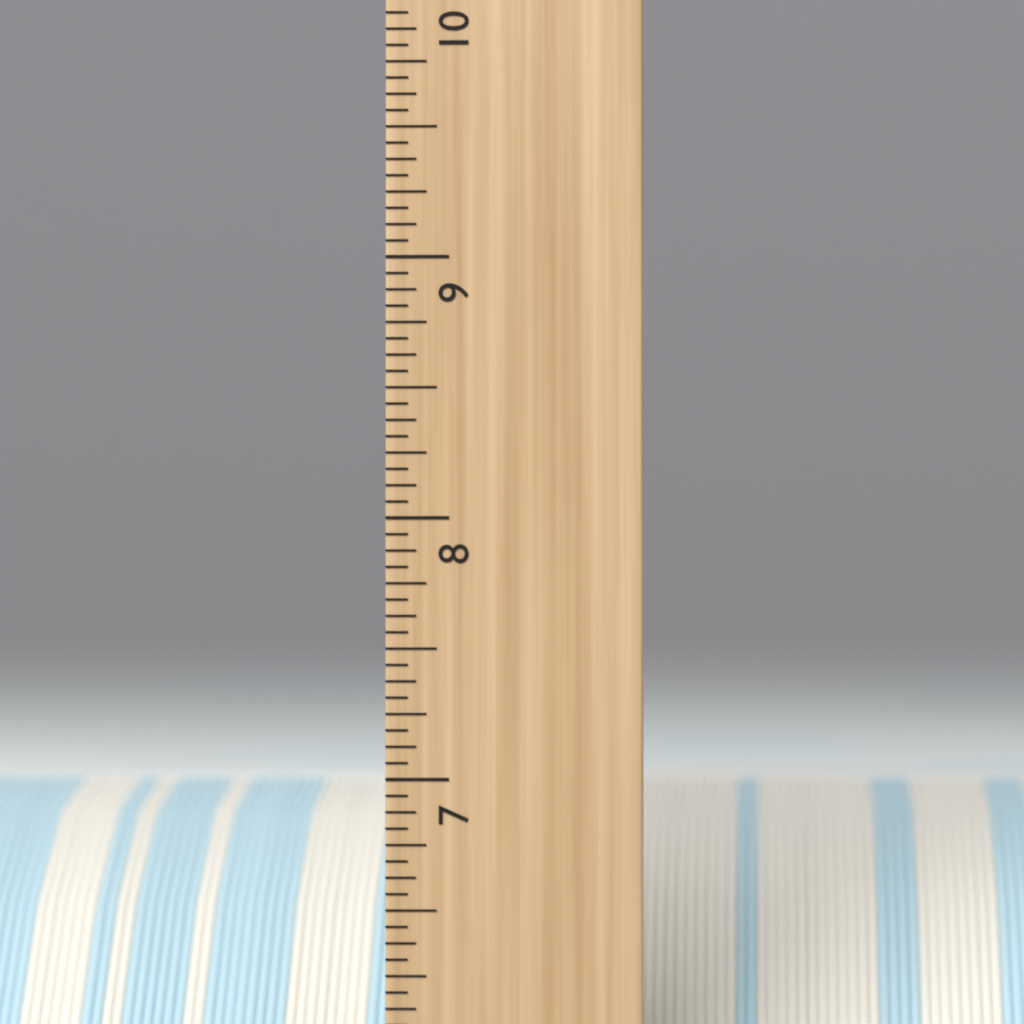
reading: 6.9375 inch
